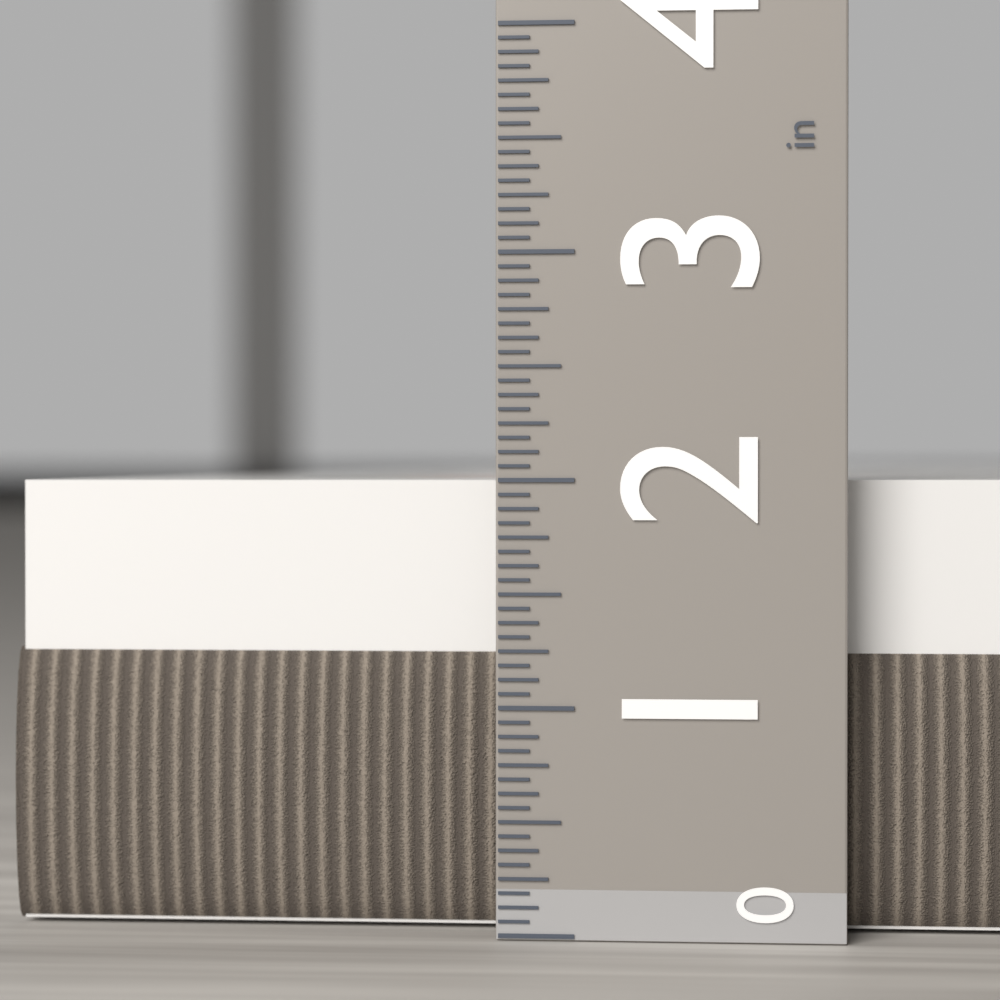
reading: 2.0000 in
